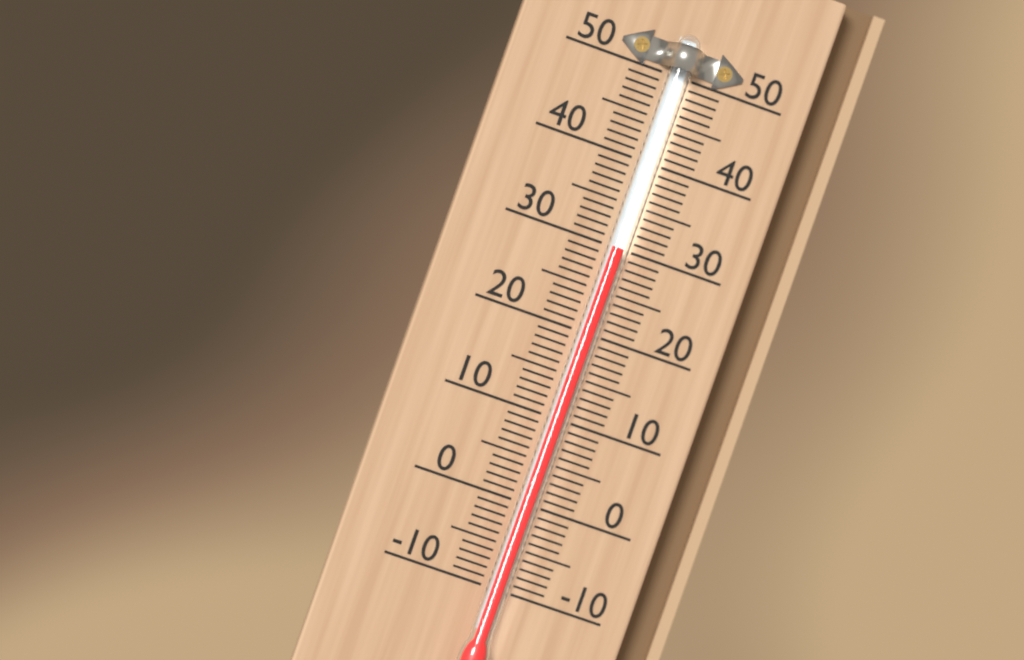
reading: 30 (no unit)
